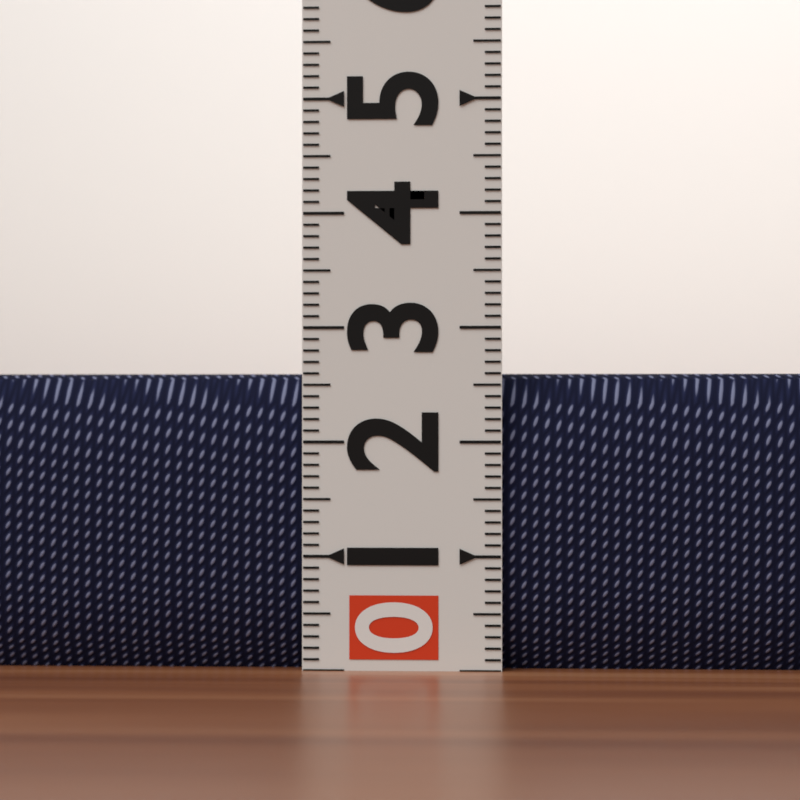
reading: 2.6 (no unit)
